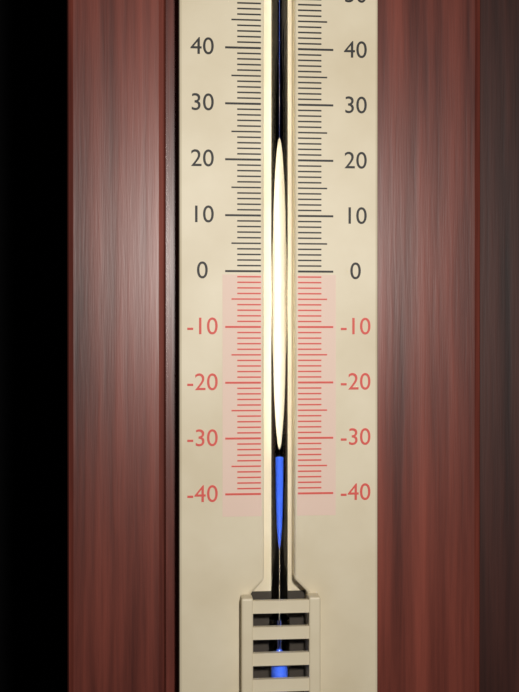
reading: -33 (no unit)
